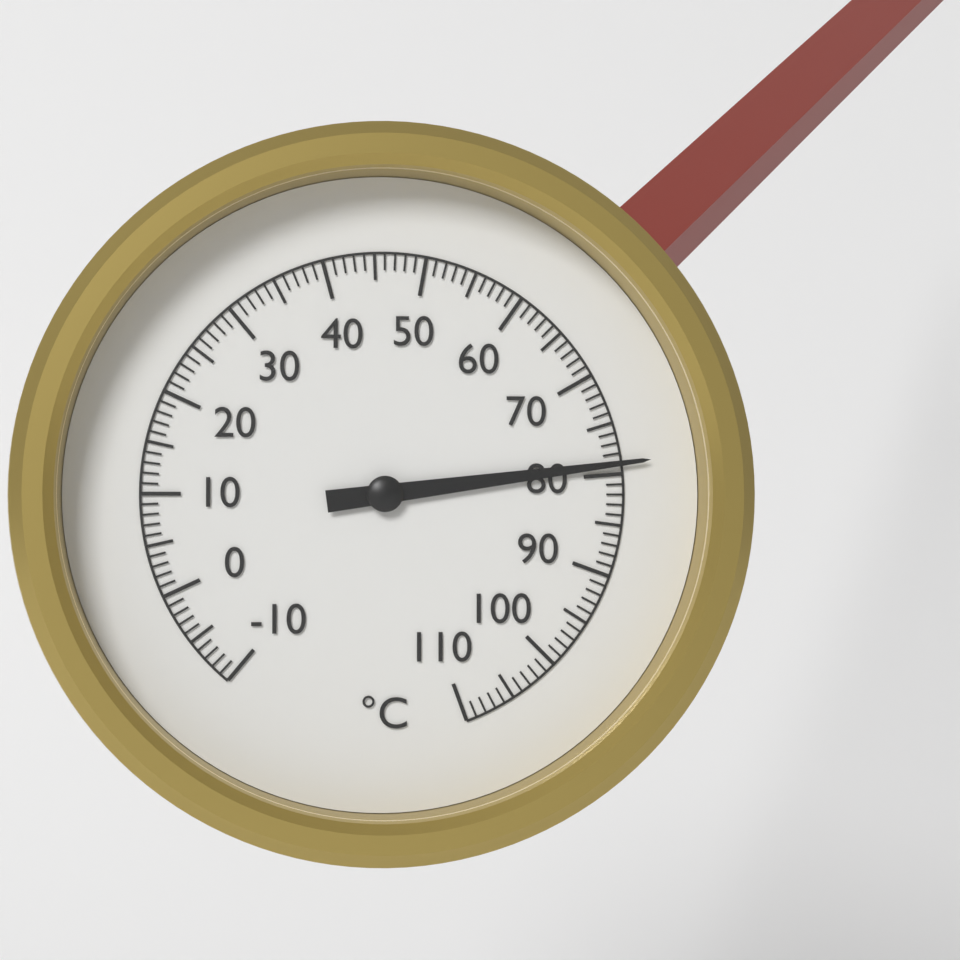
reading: 79 °C
